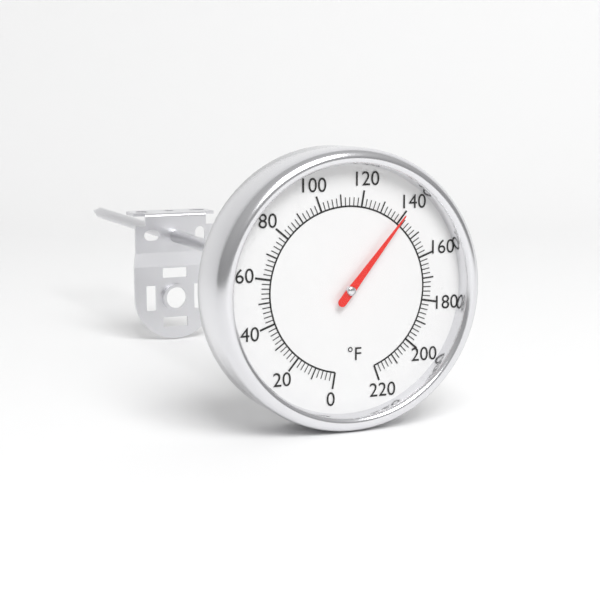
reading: 140 °F
